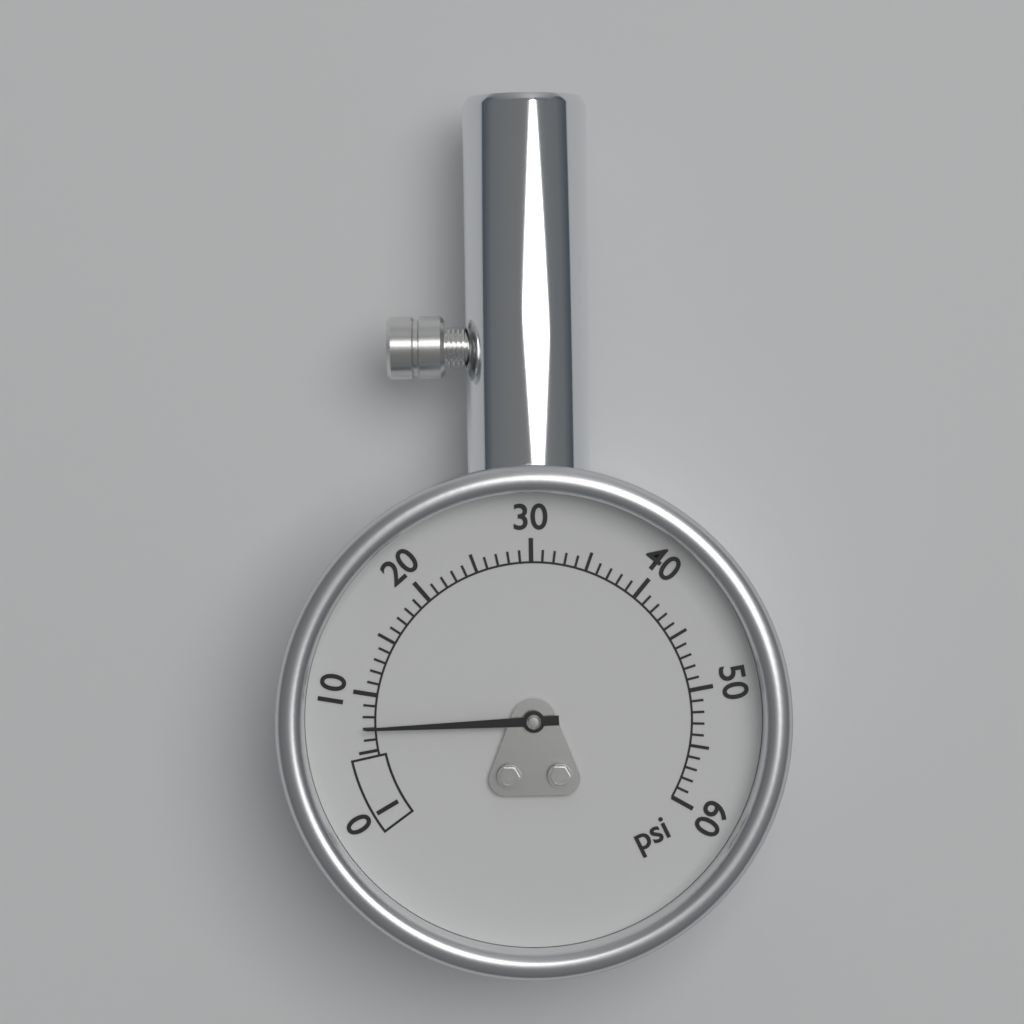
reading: 7 psi
